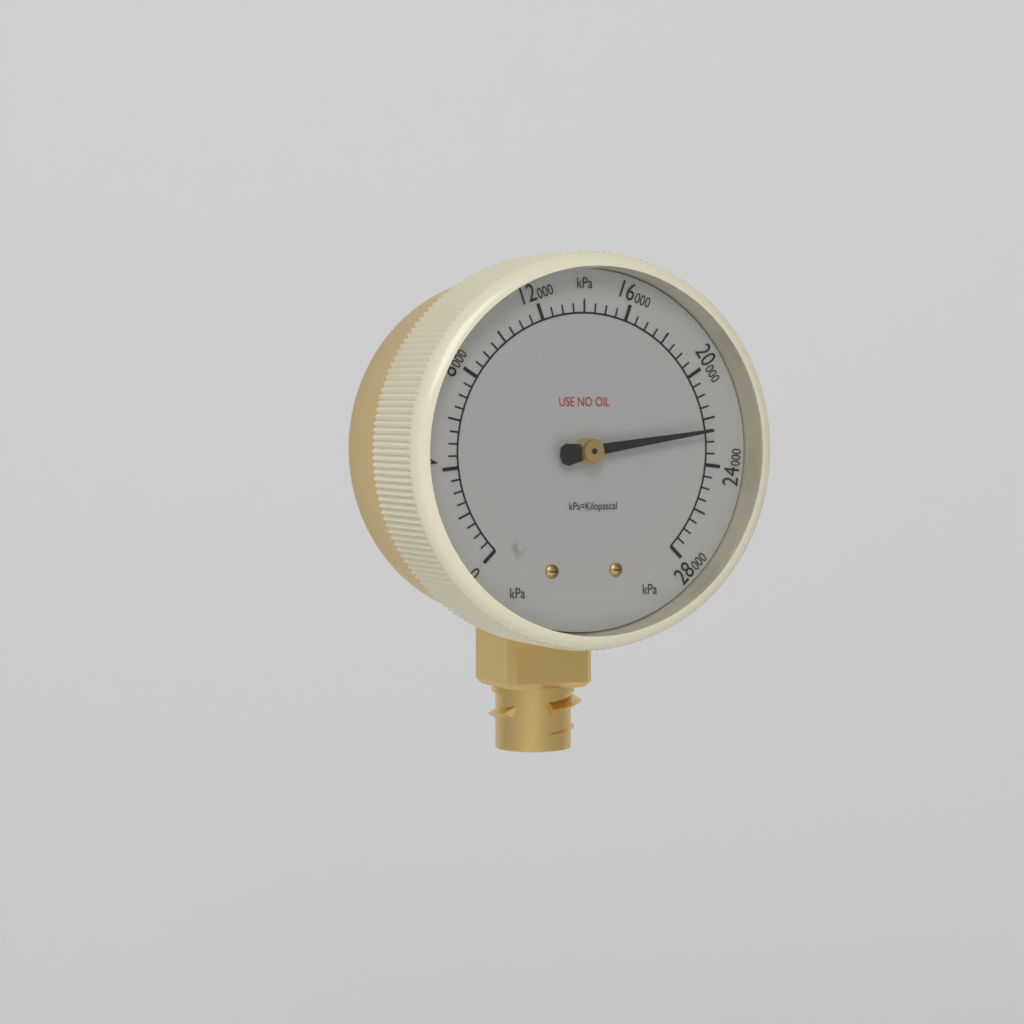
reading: 22500 kPa
